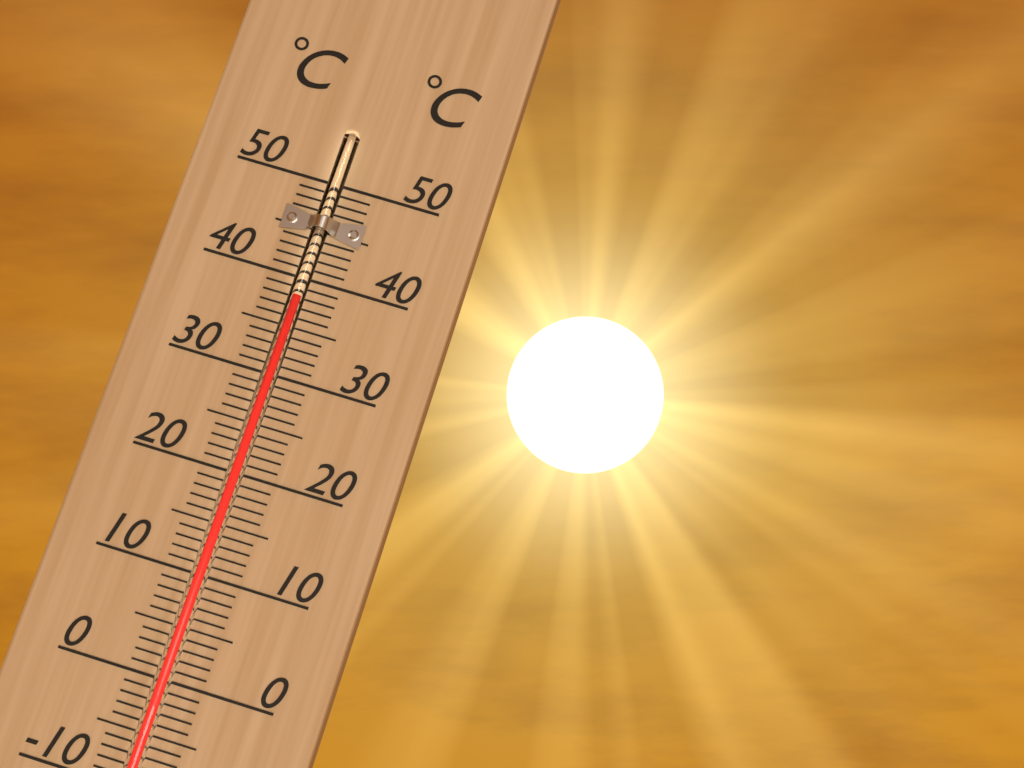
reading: 38 °C
